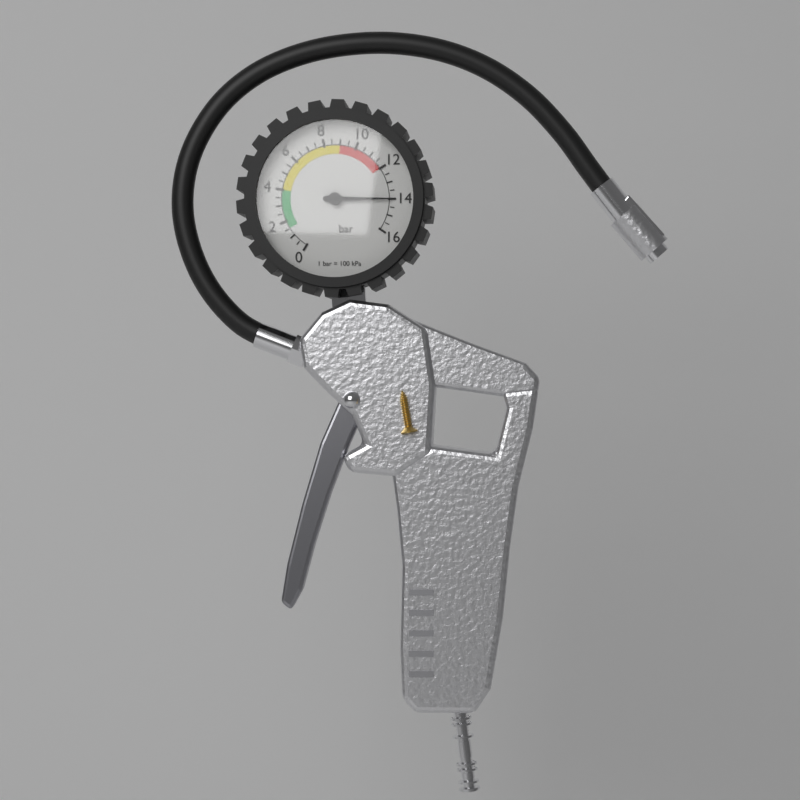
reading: 14.0 bar
